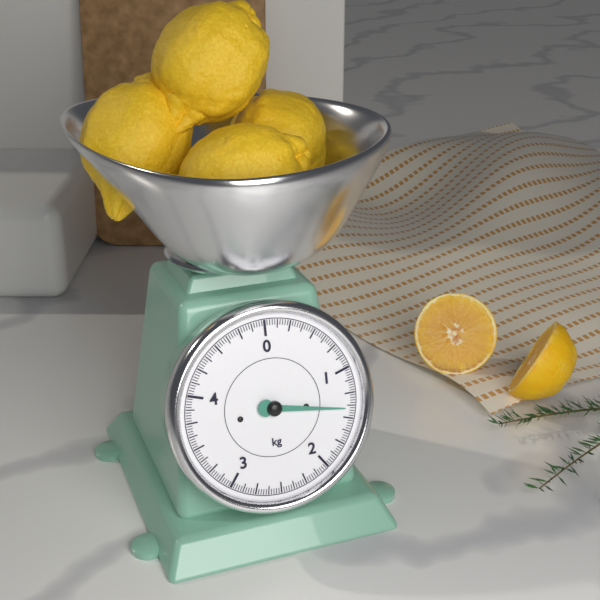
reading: 1.400 kg
